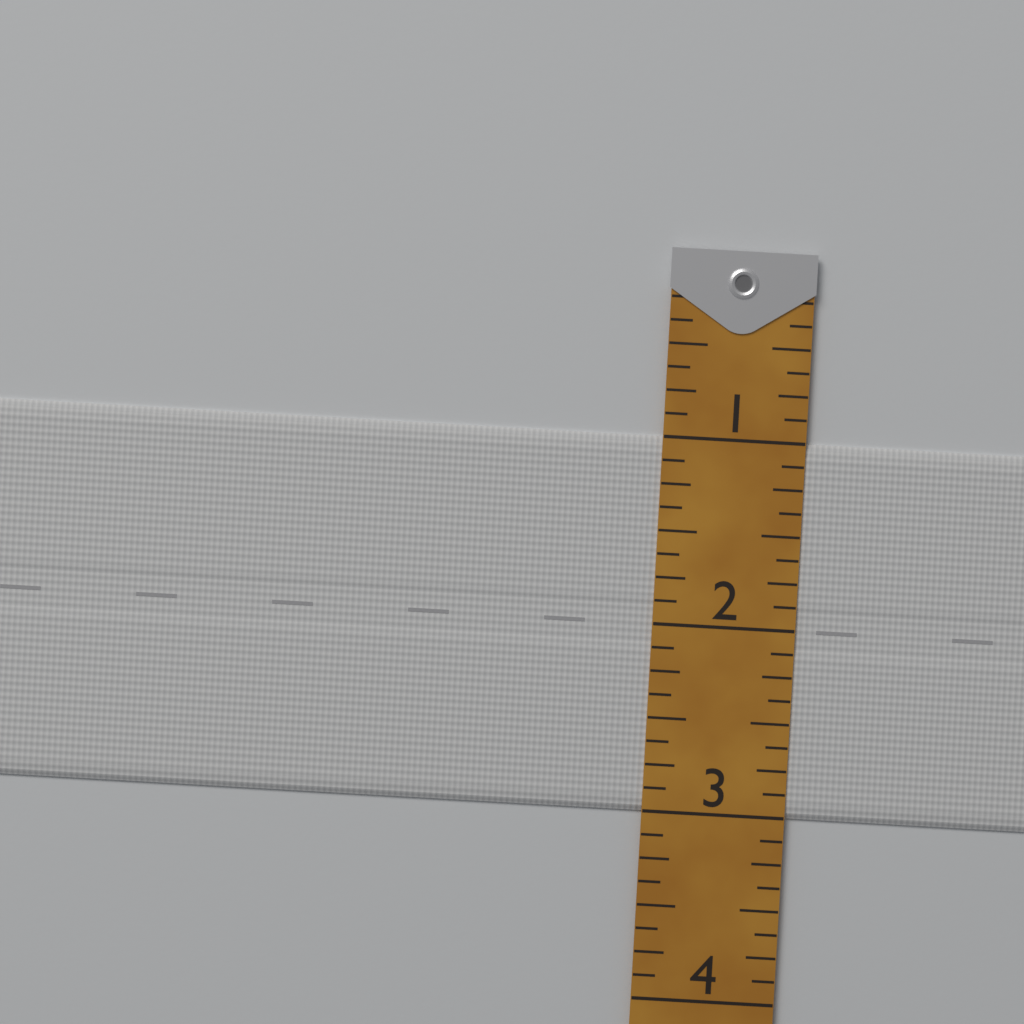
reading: 3.000 (no unit)
